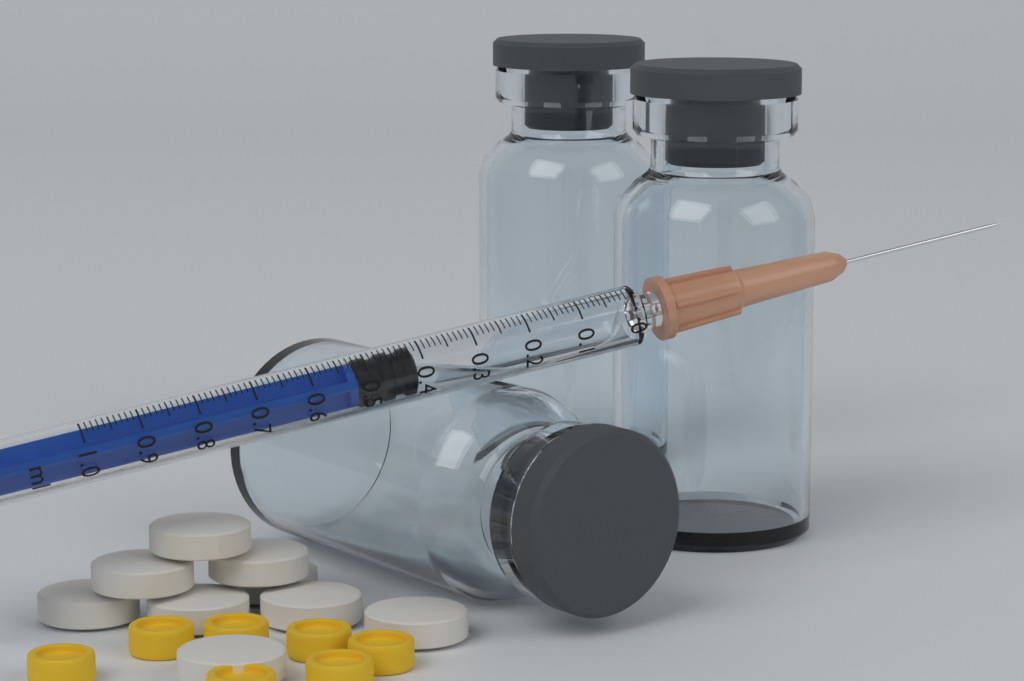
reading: 0.41 ml
